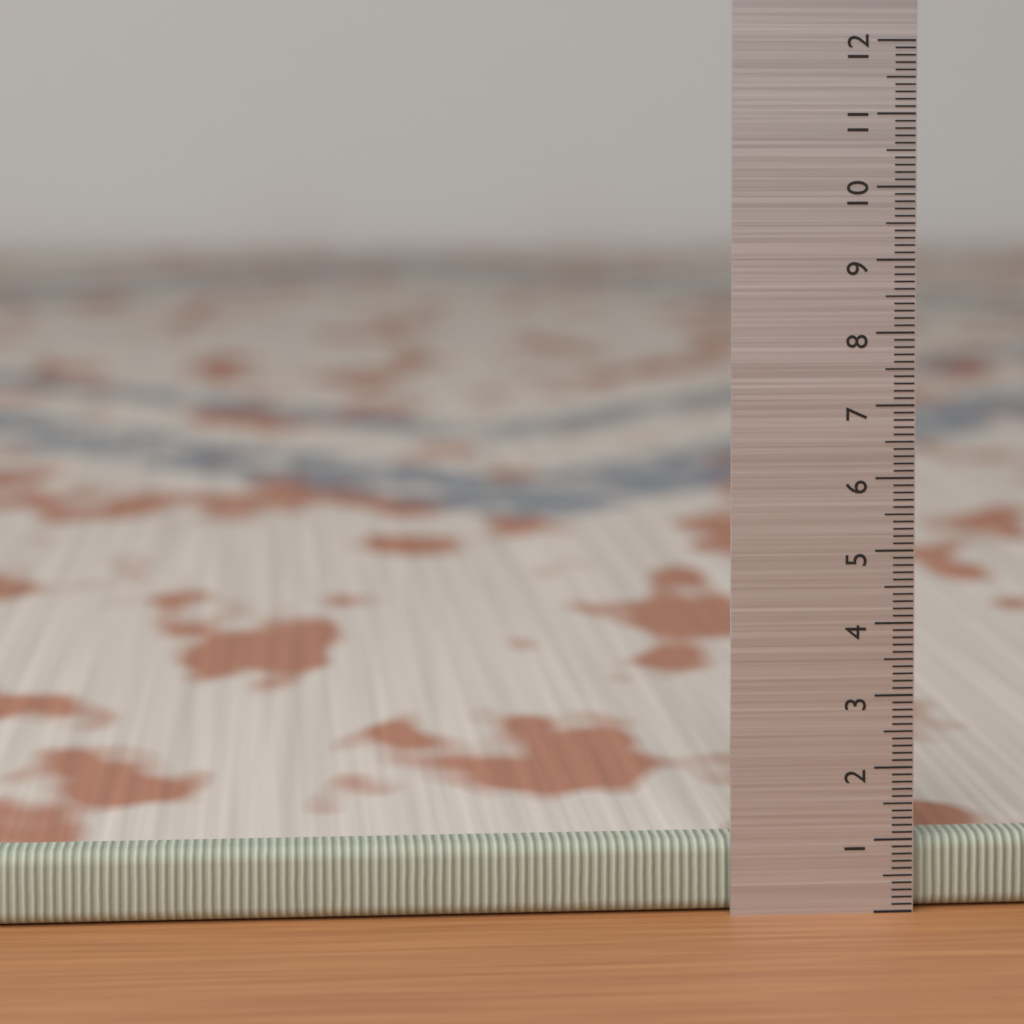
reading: 1.0 (no unit)
